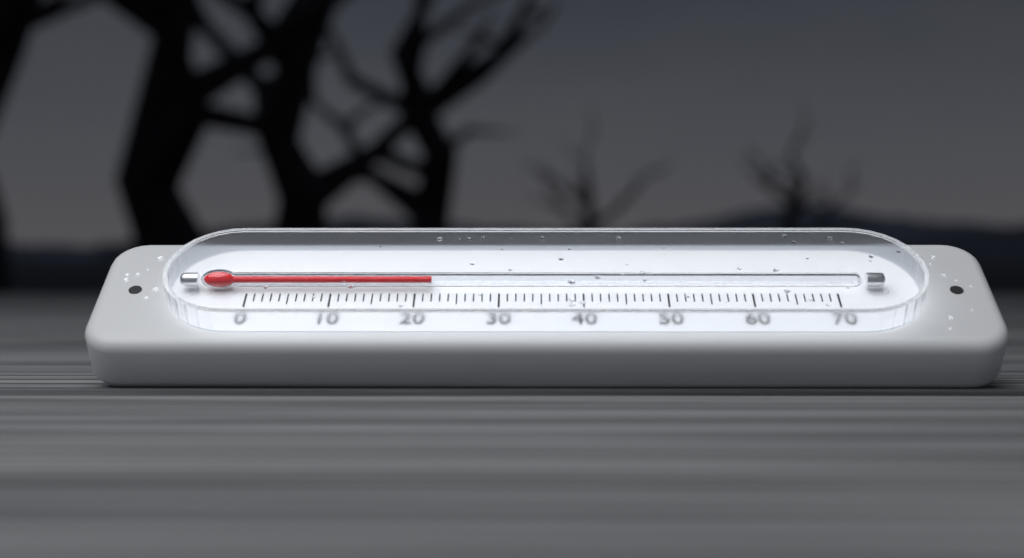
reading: 22 (no unit)
